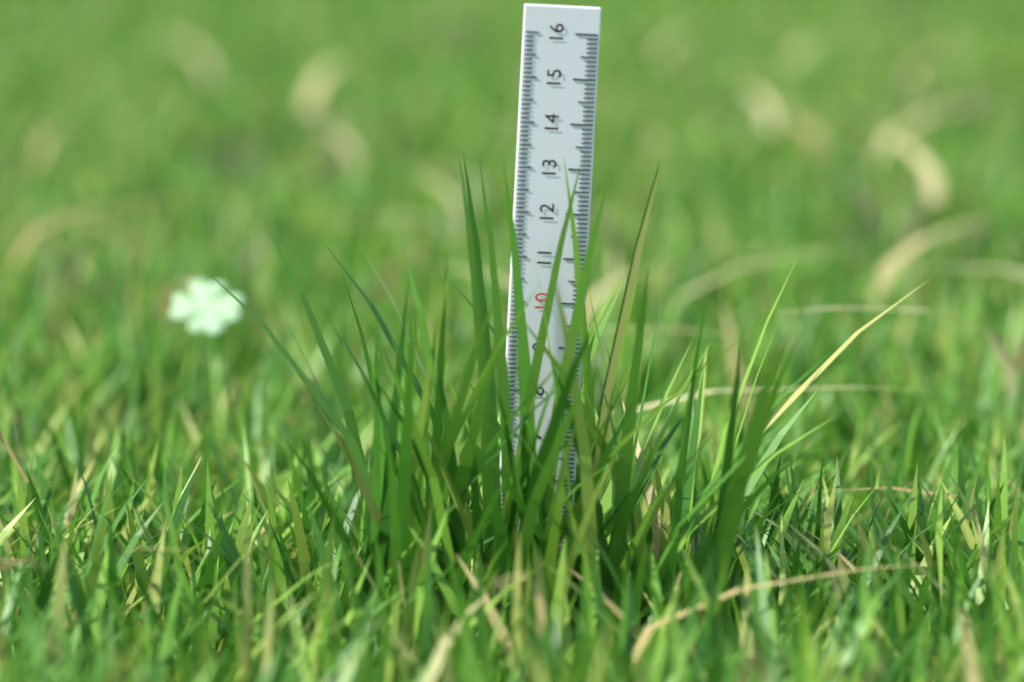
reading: 13.4 (no unit)
